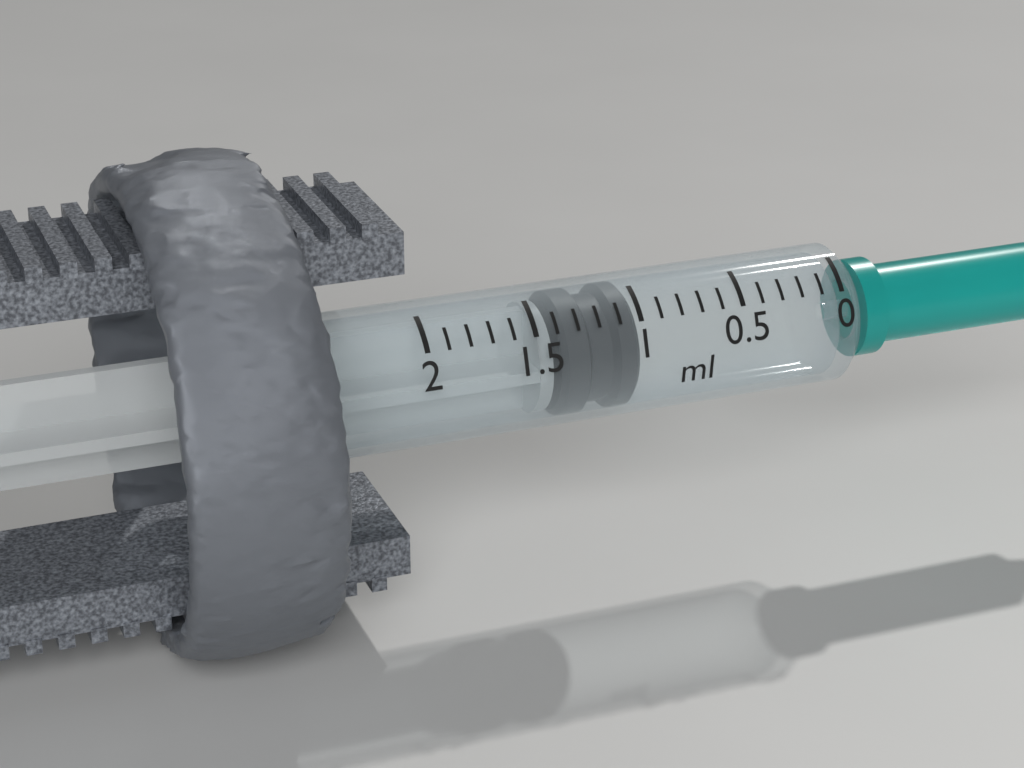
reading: 1.0 ml
